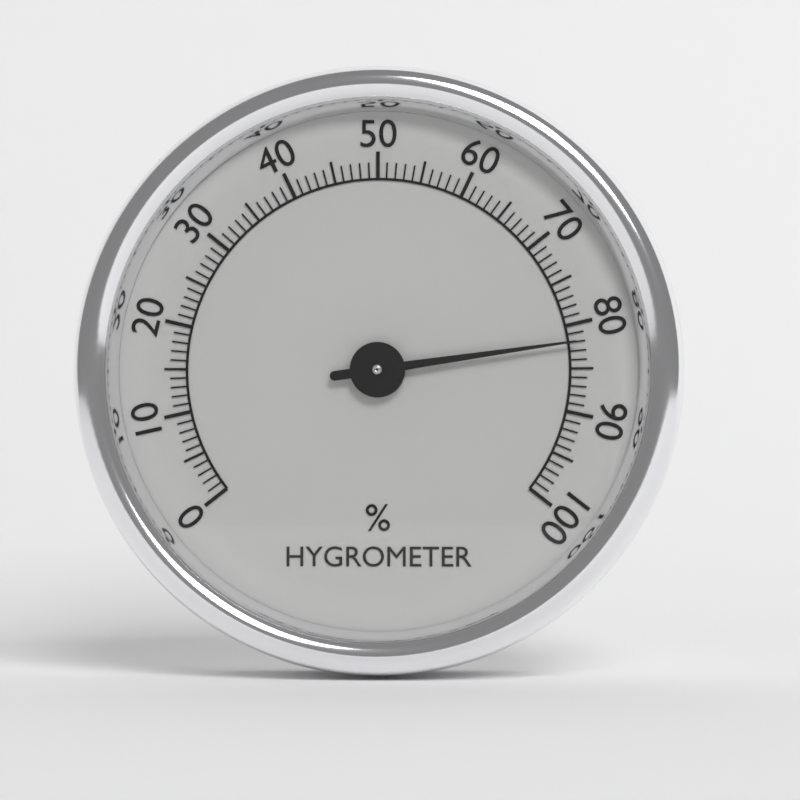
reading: 82 %
